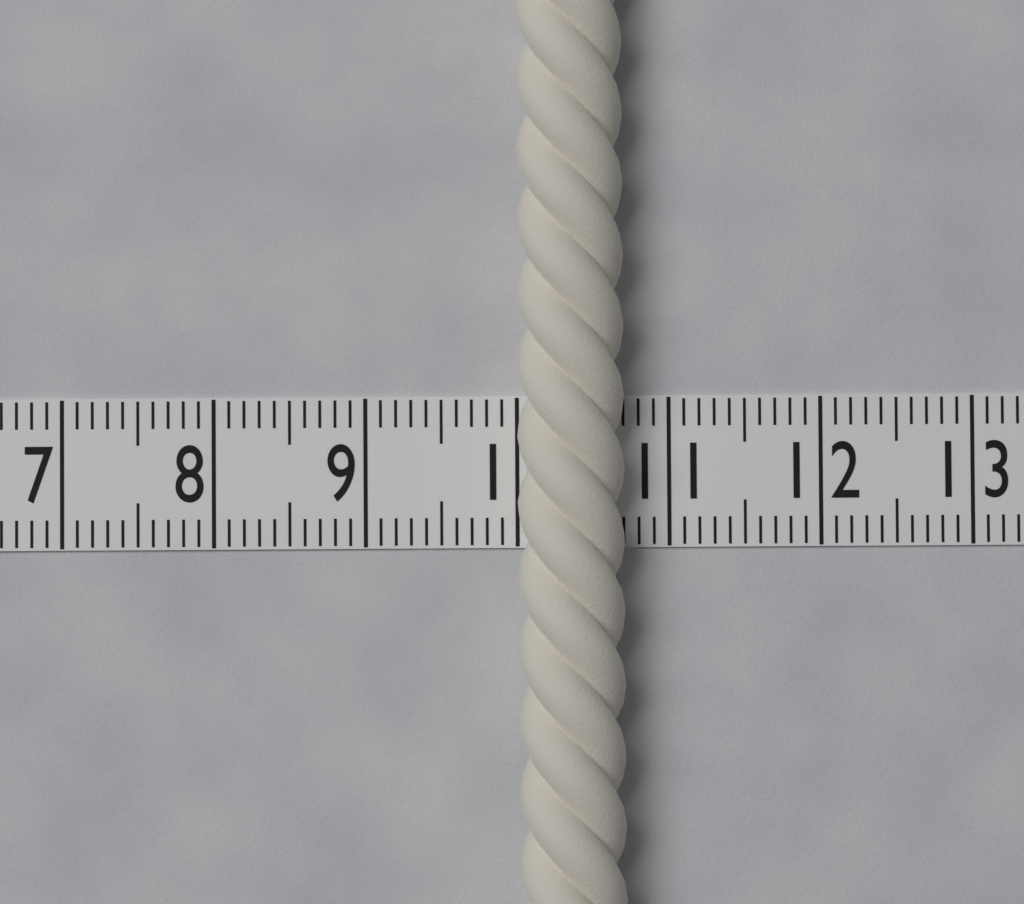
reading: 10.7 (no unit)
